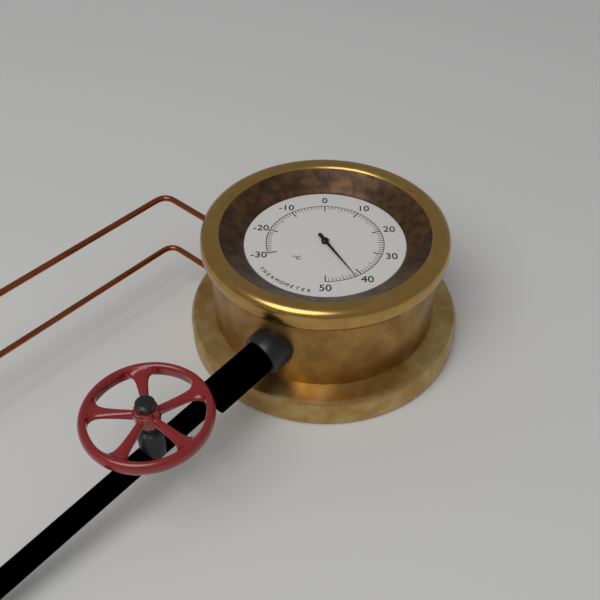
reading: 42 °C
